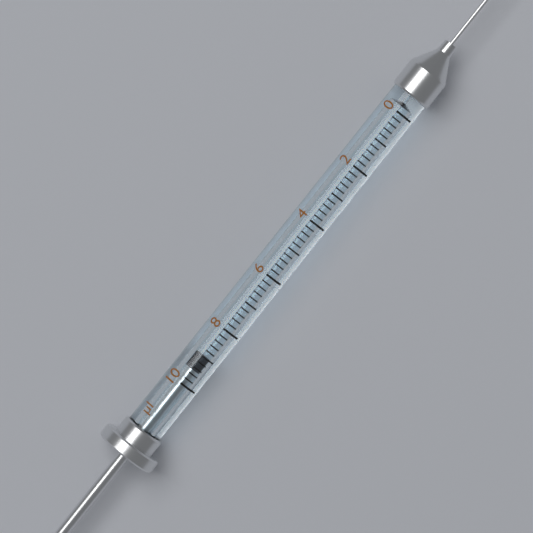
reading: 9.0 µl
